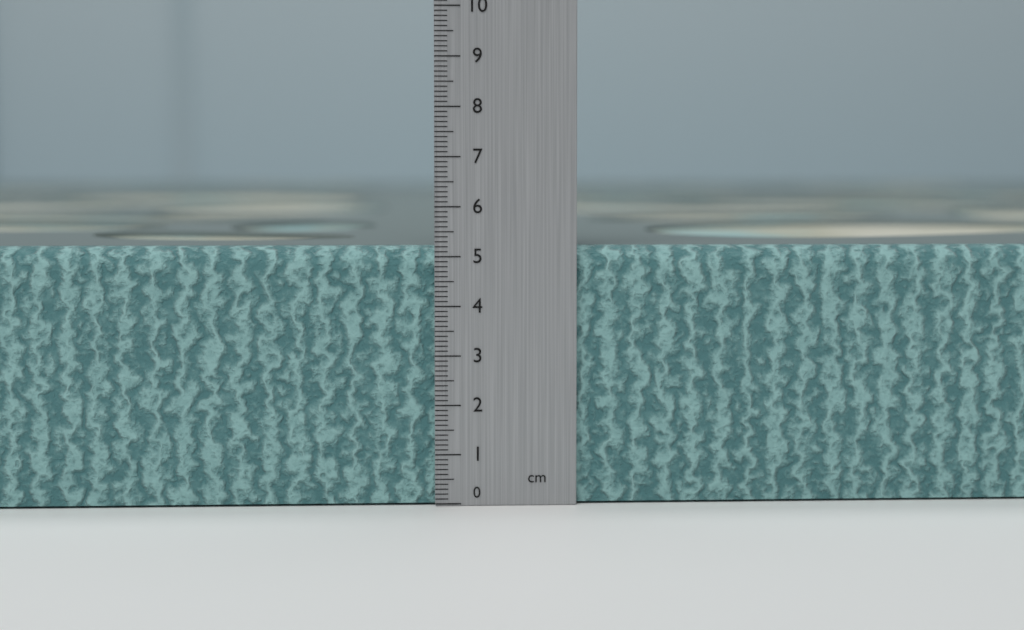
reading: 5.2 cm
